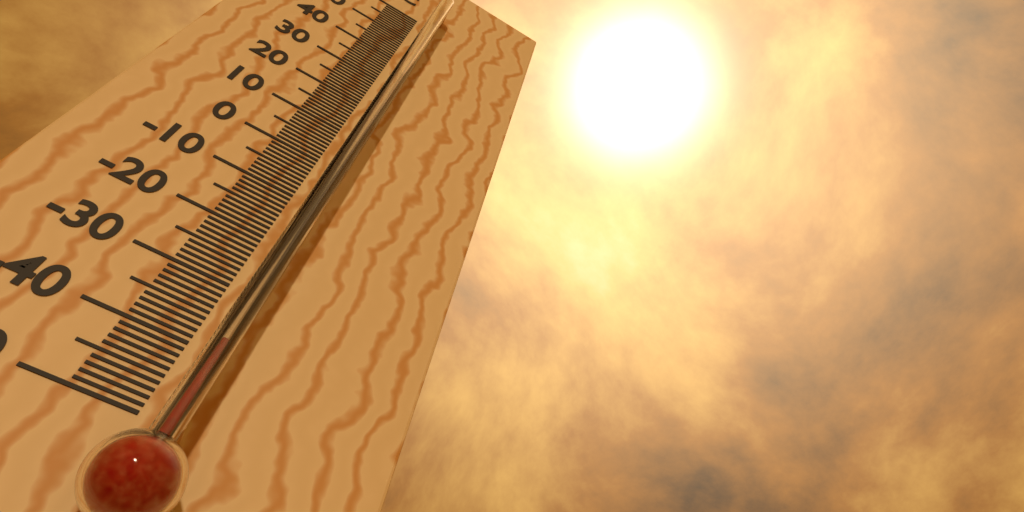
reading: -41 °C
